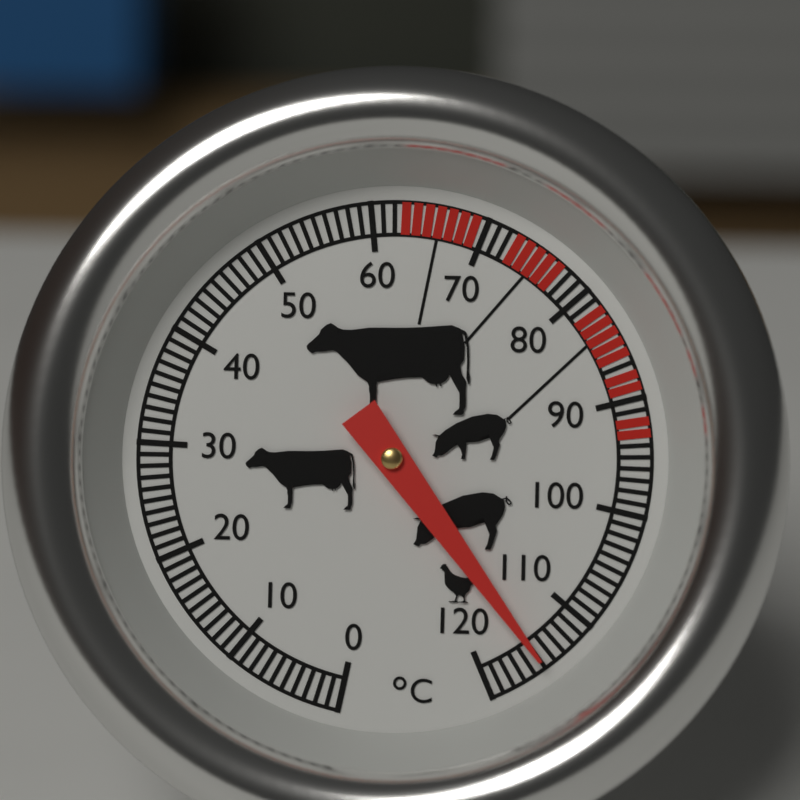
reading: 115 °C
